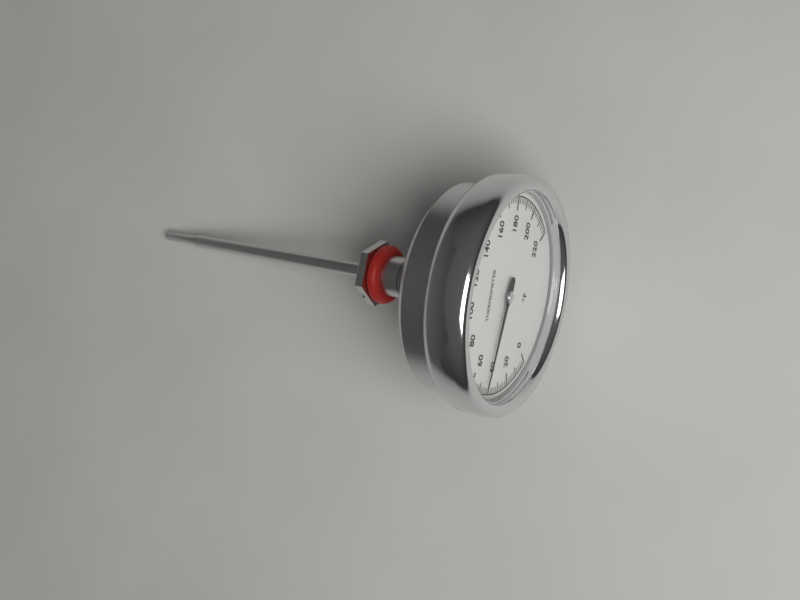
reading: 44 °F
